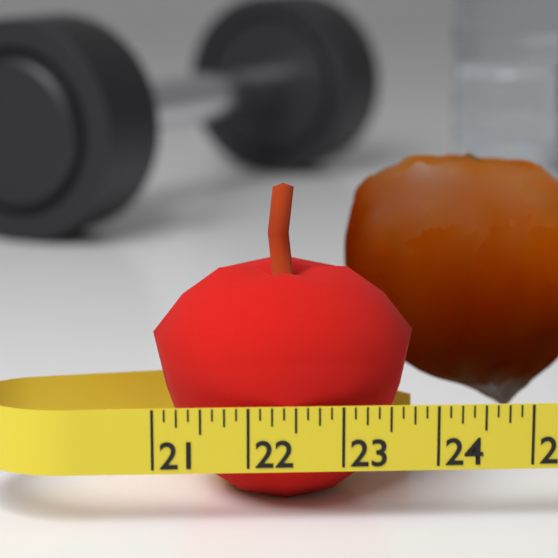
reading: 23.875 (no unit)
